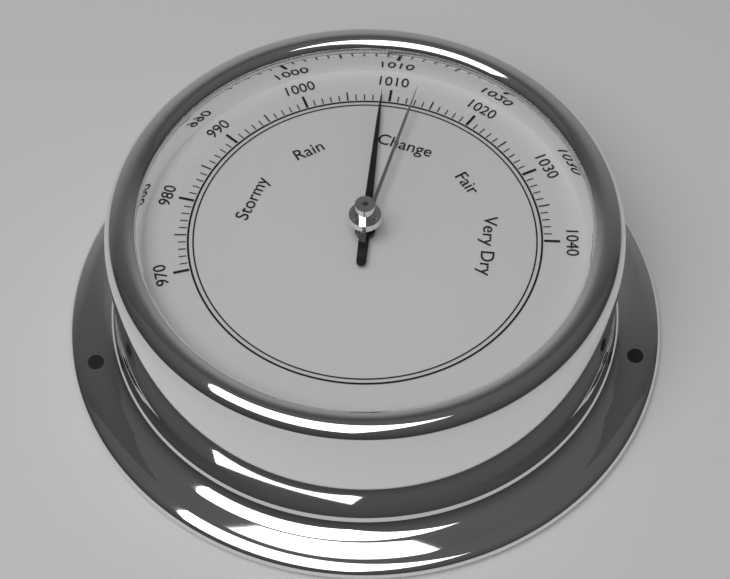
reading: 1009 (no unit)
